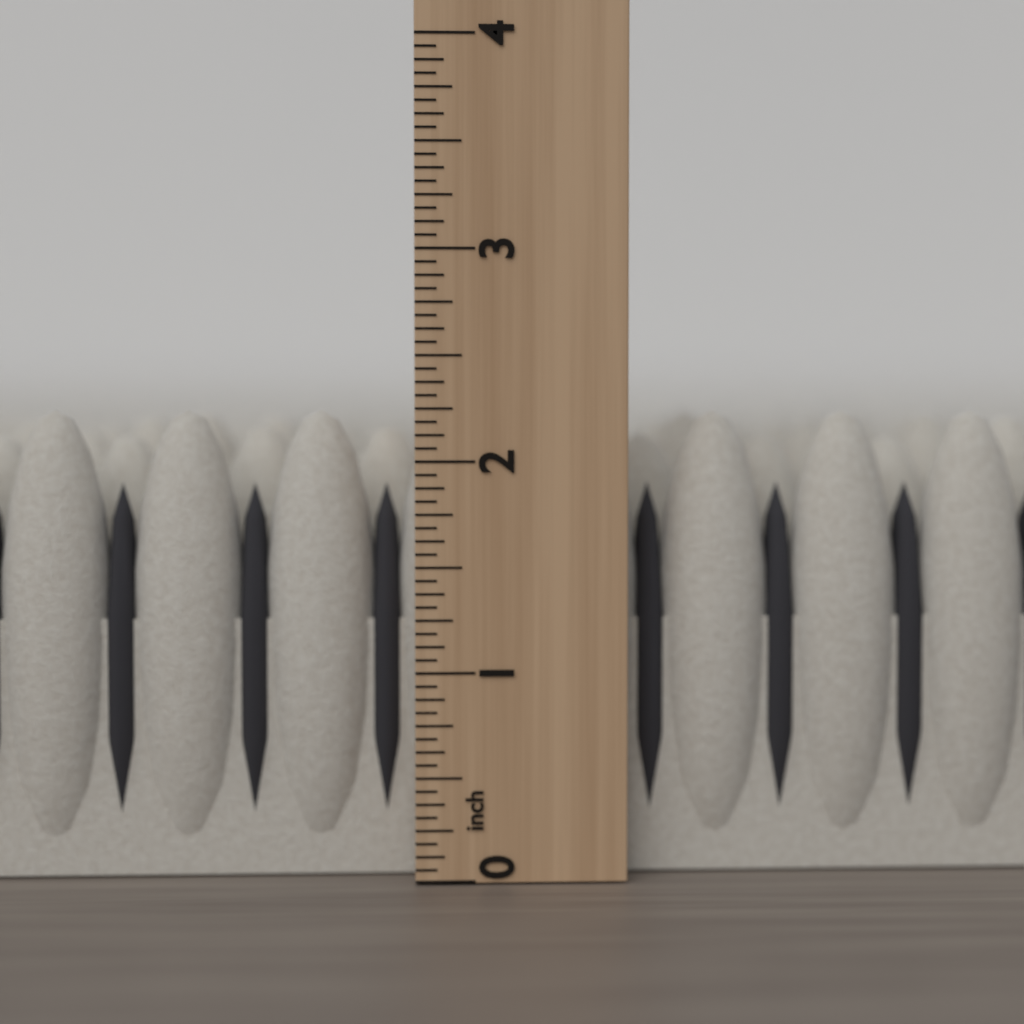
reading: 2.2500 inch
